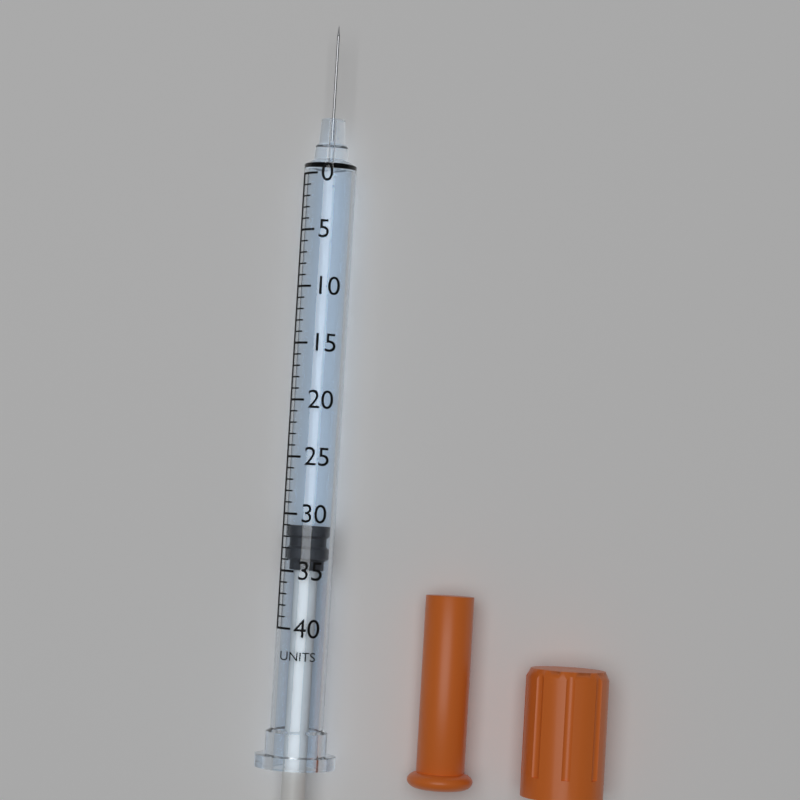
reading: 31 units
